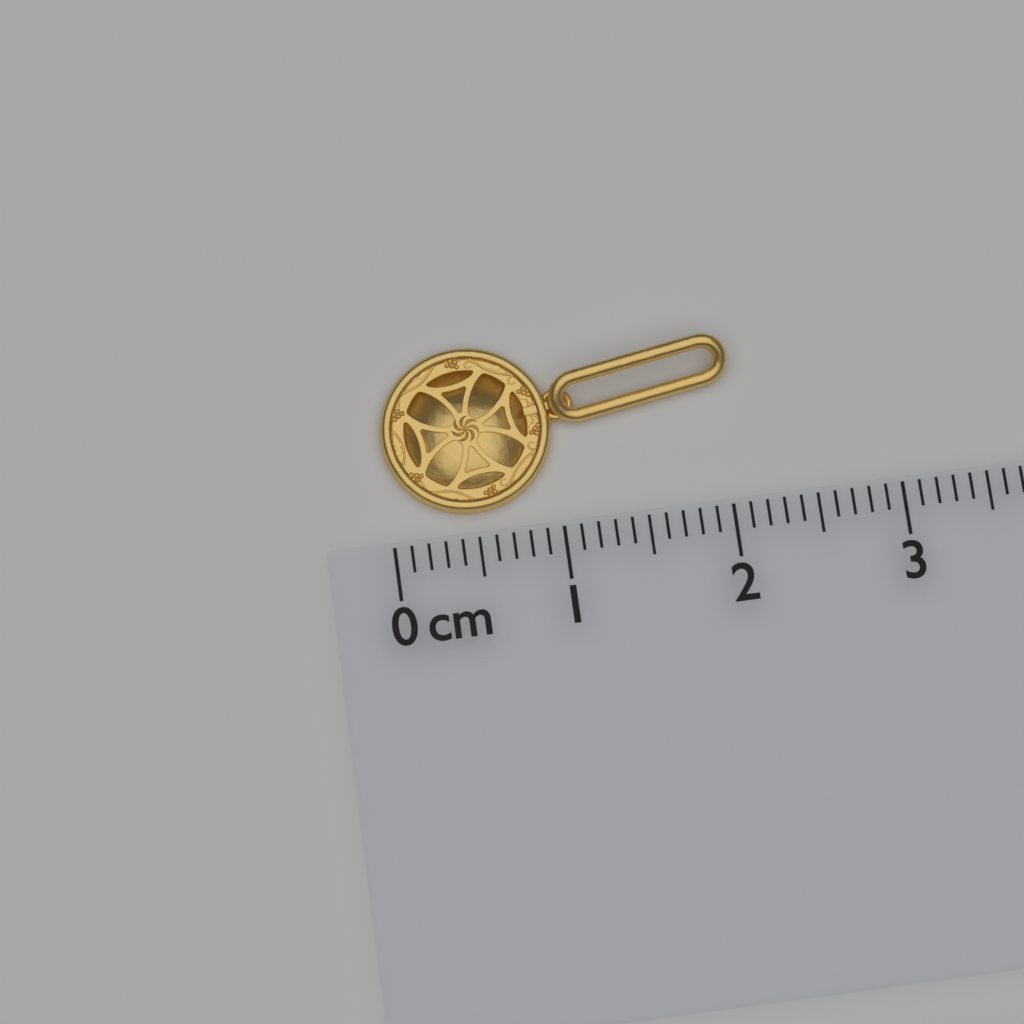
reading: 2.1 cm
